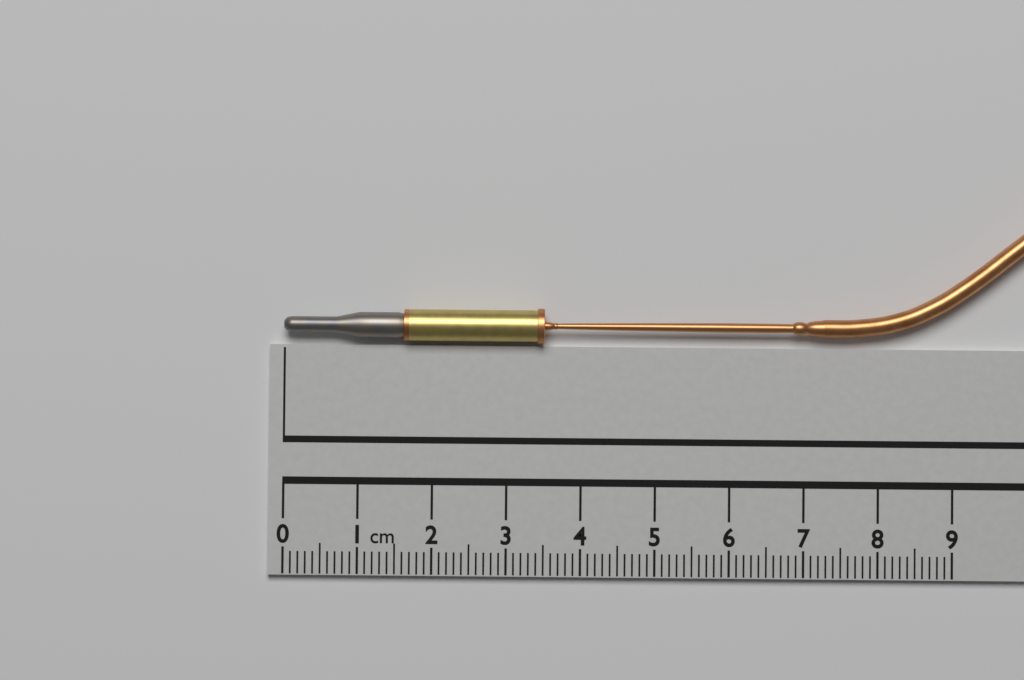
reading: 3.5 cm
